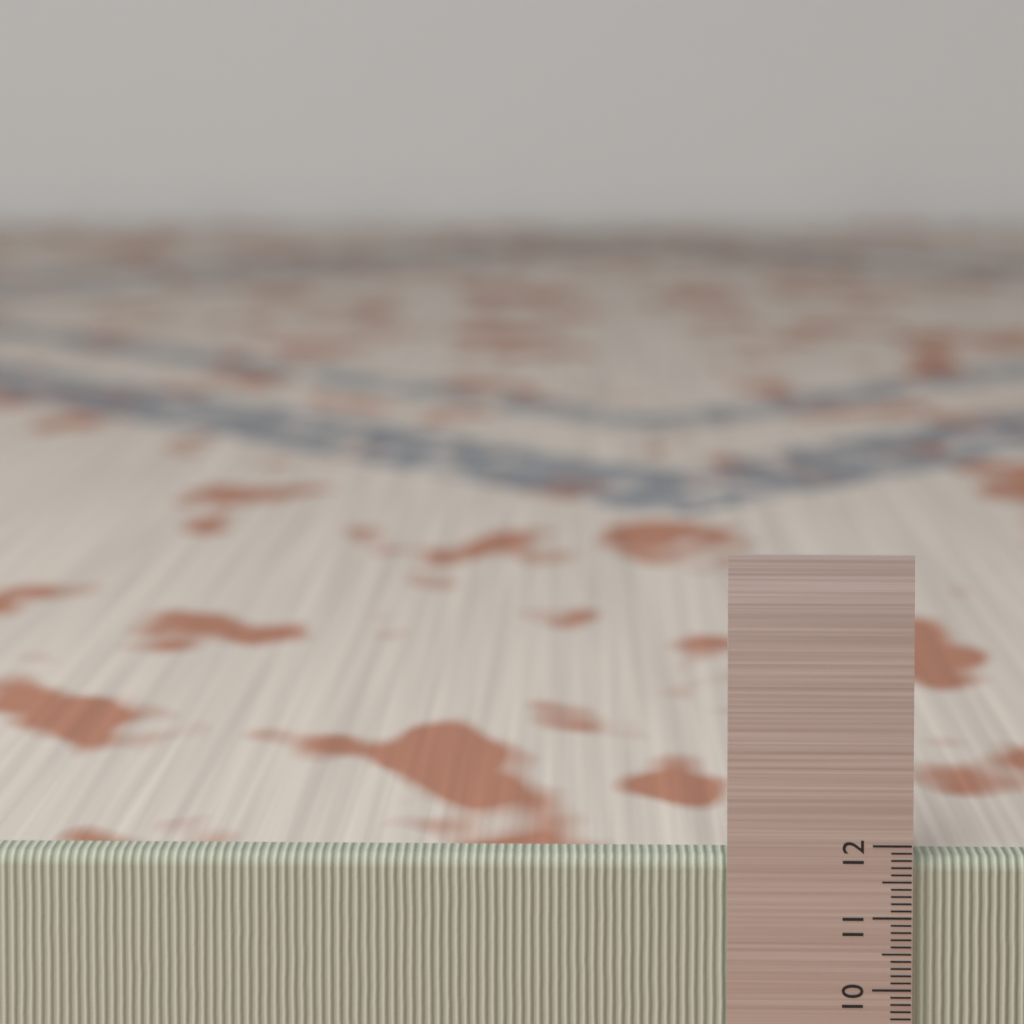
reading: 11.8 (no unit)
